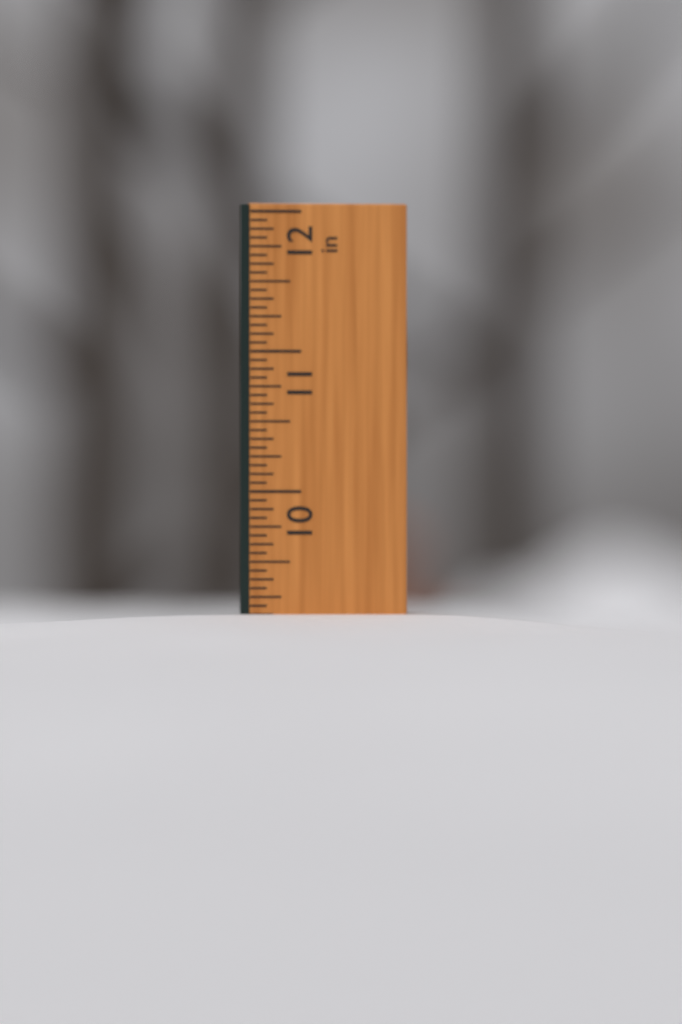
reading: 9.1250 in
